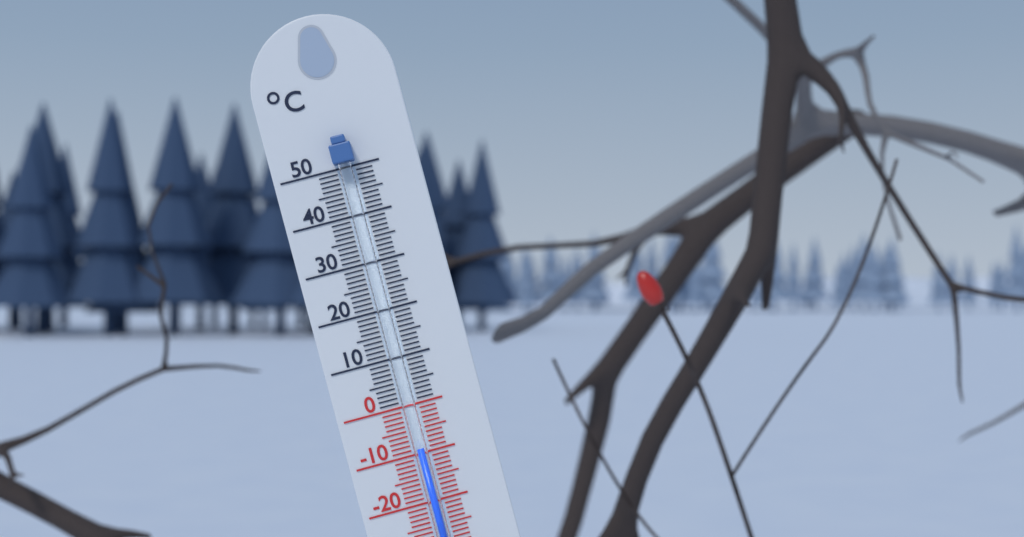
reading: -9 °C
